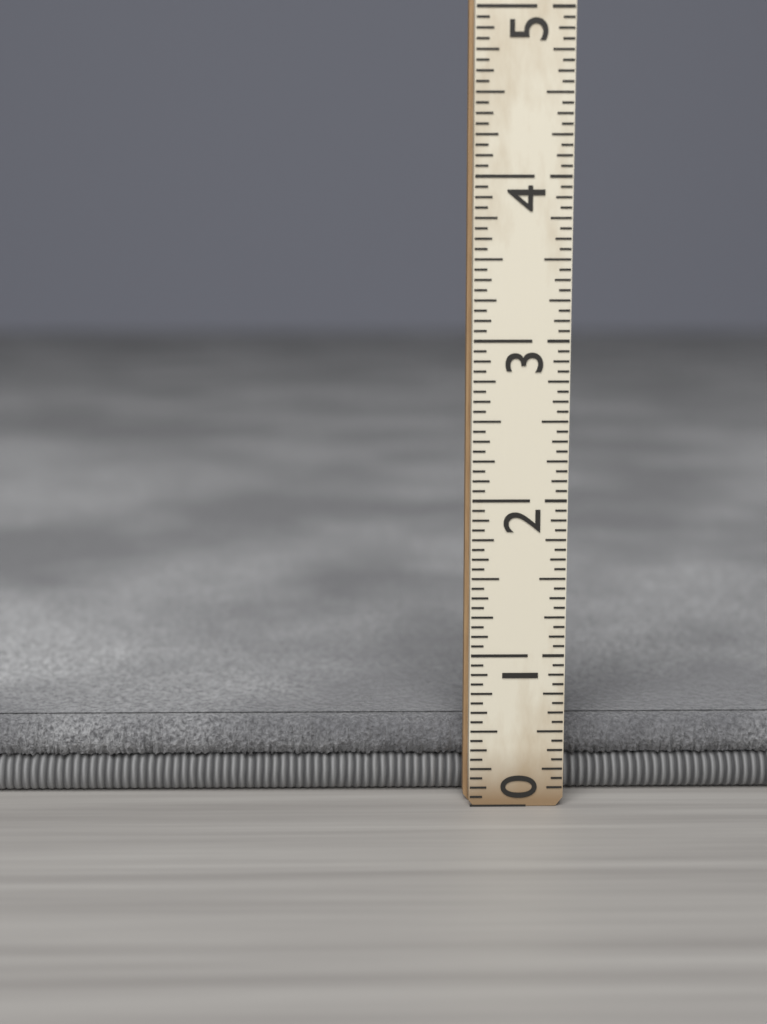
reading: 0.5000 (no unit)
